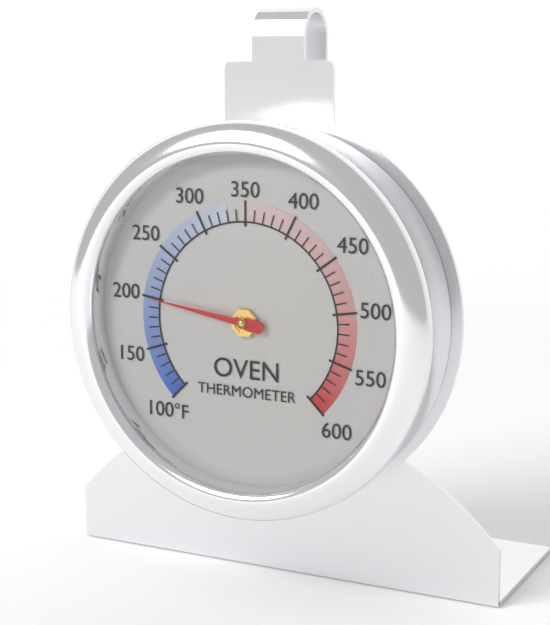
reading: 200 °F
